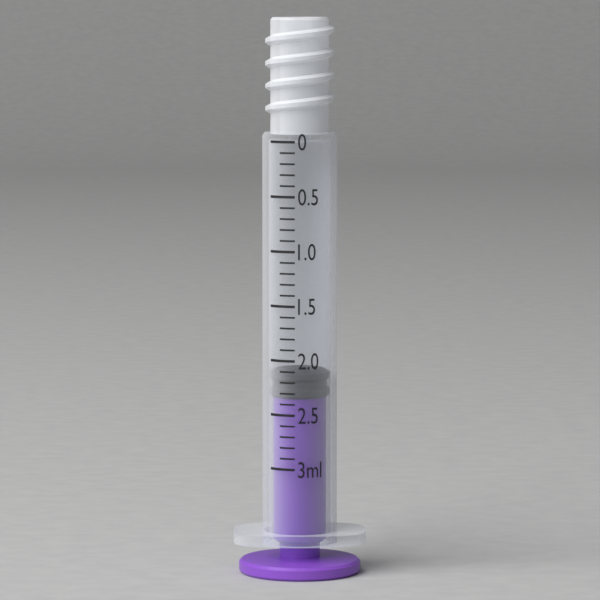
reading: 2.1 ml
